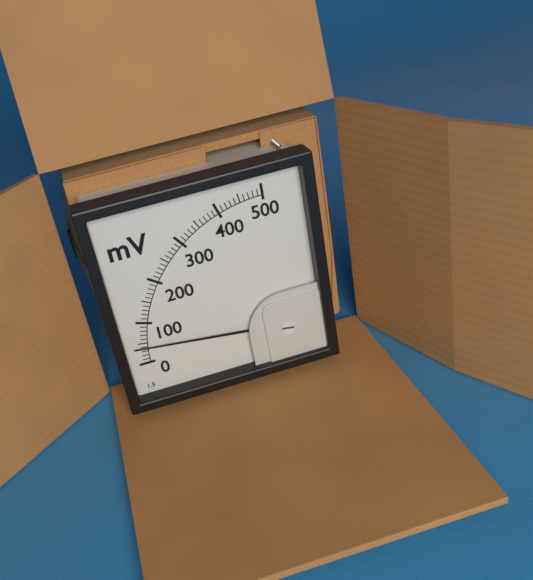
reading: 40 mV
